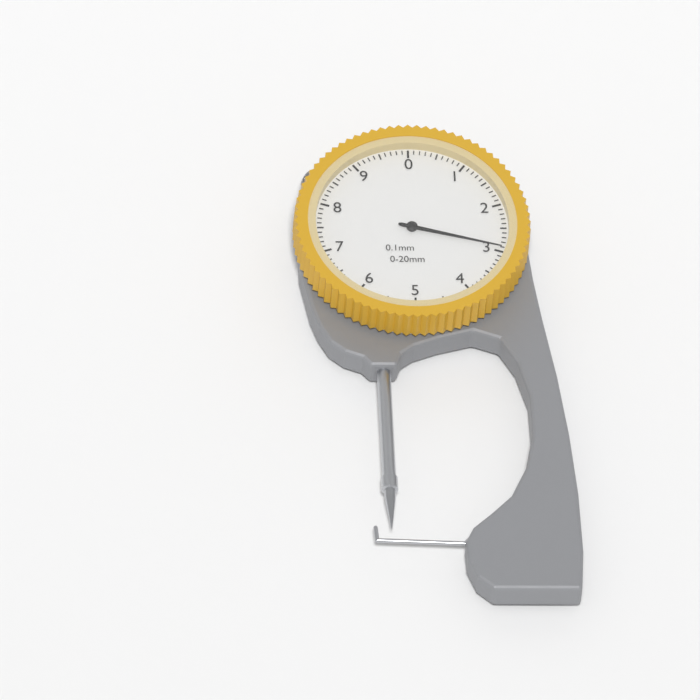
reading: 2.9 mm
